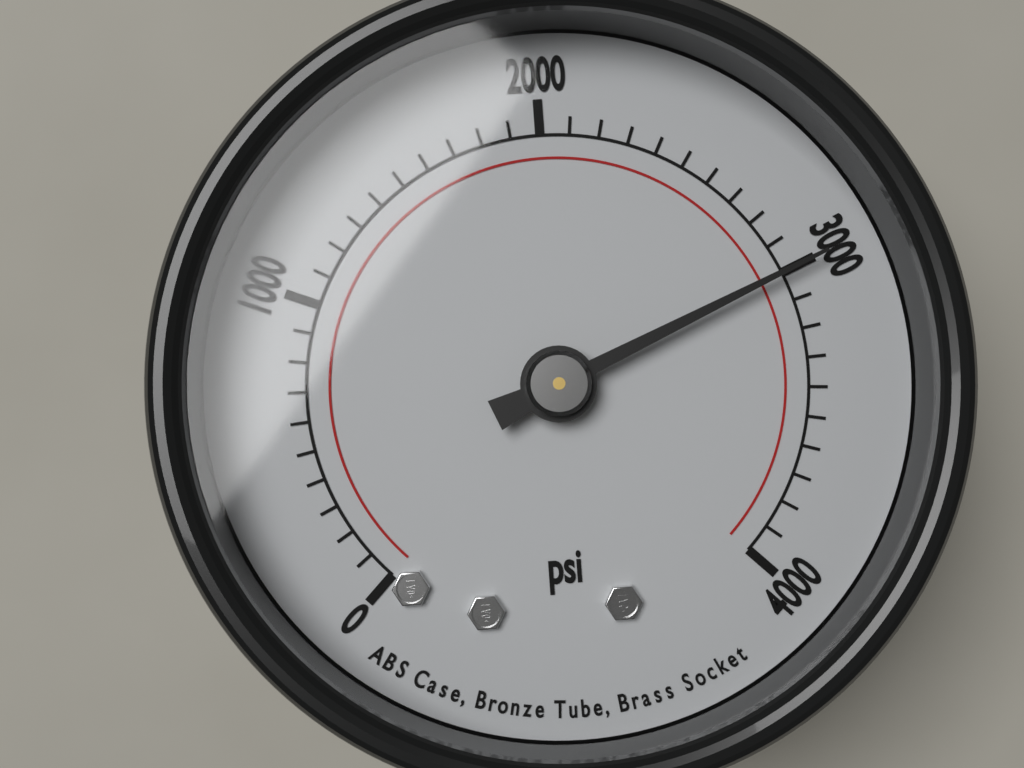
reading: 3000 psi
